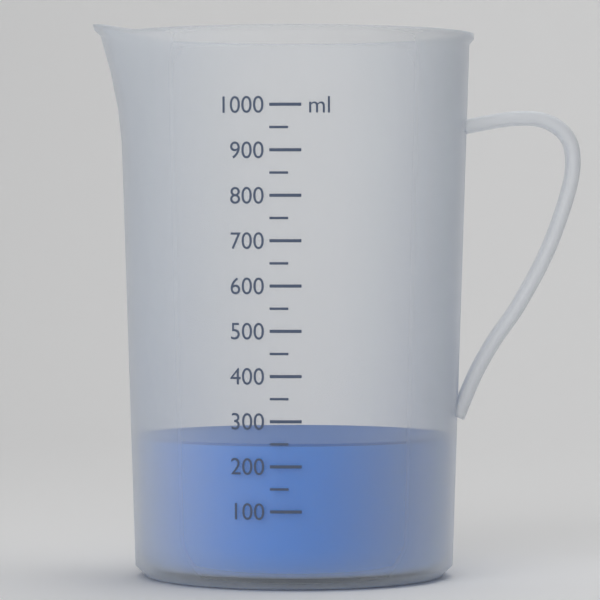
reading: 250 ml
